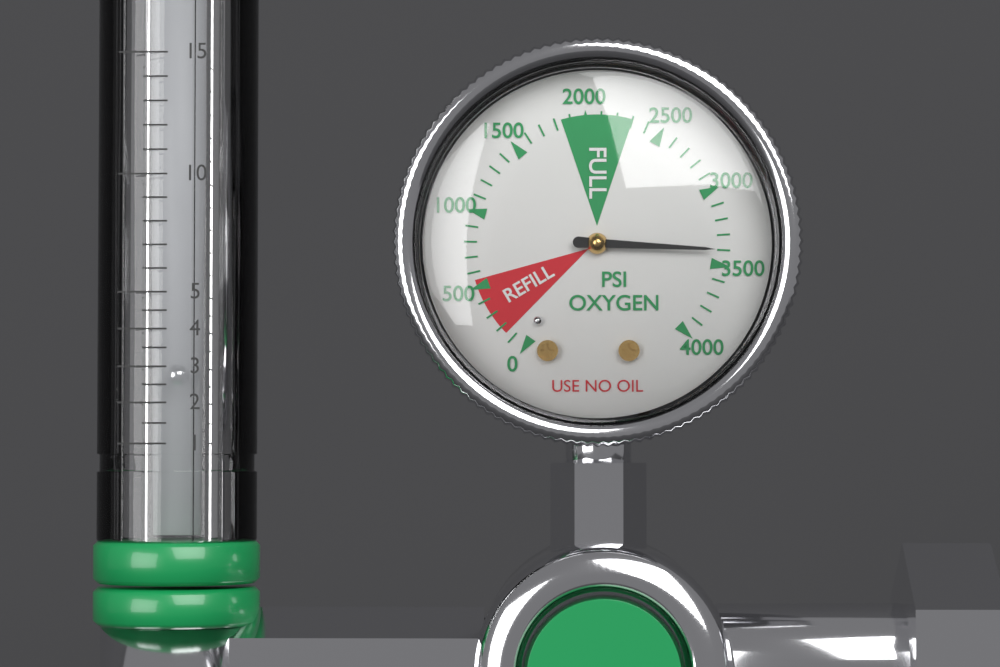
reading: 3400 psi
